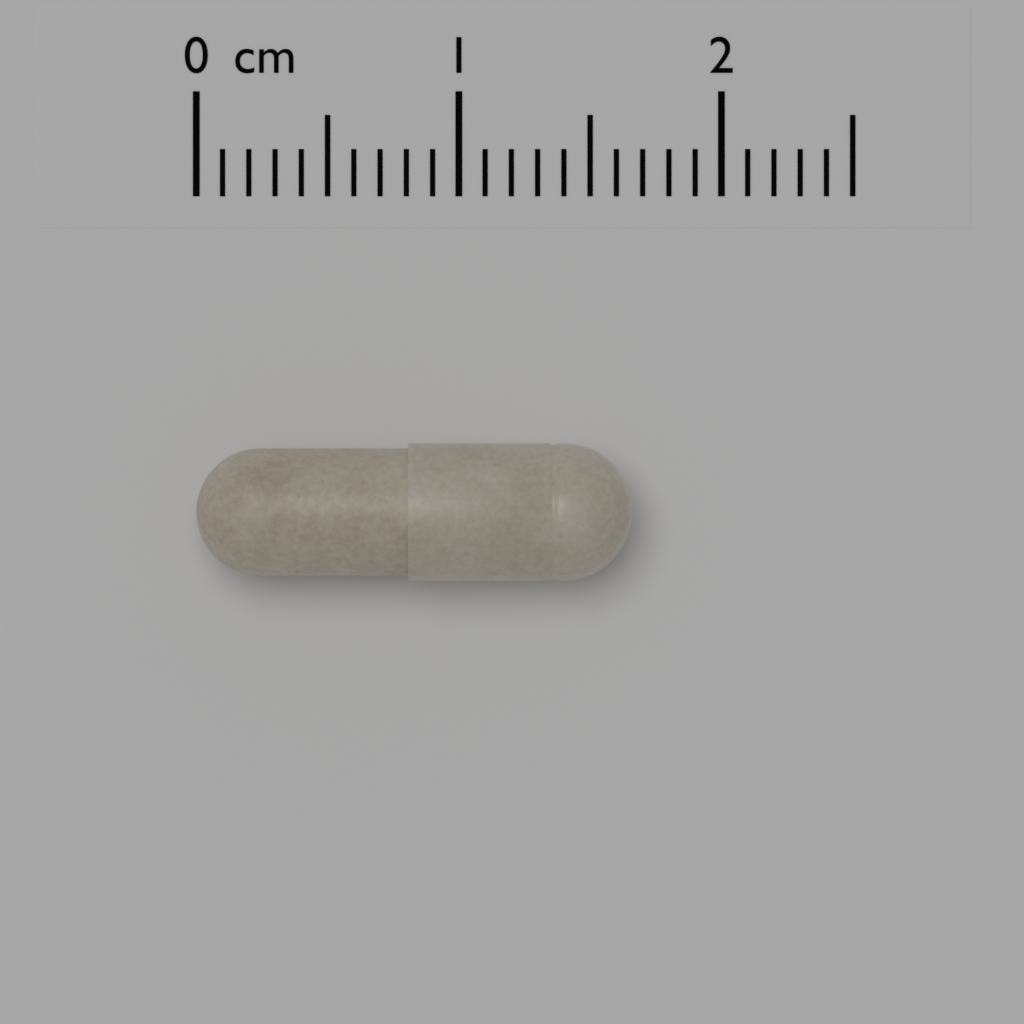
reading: 1.66 cm
